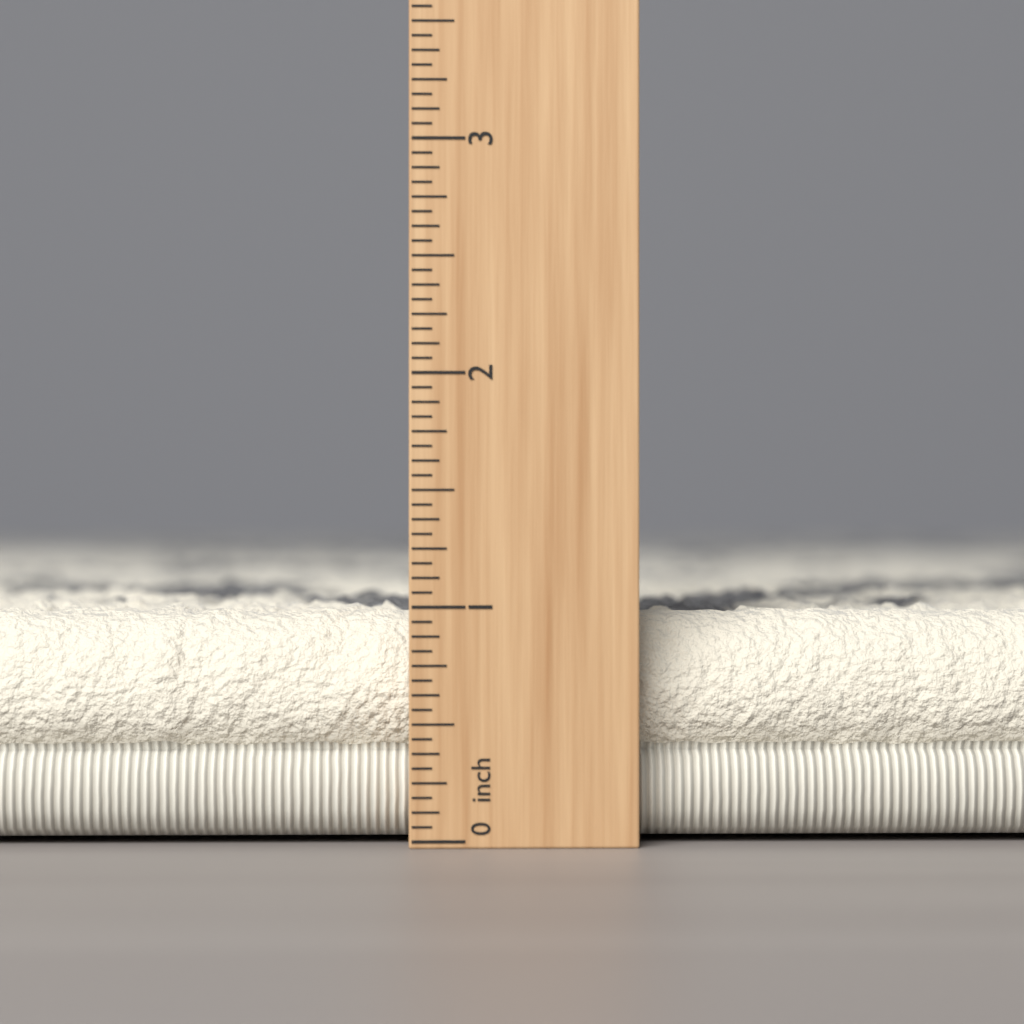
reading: 1.0000 inch
